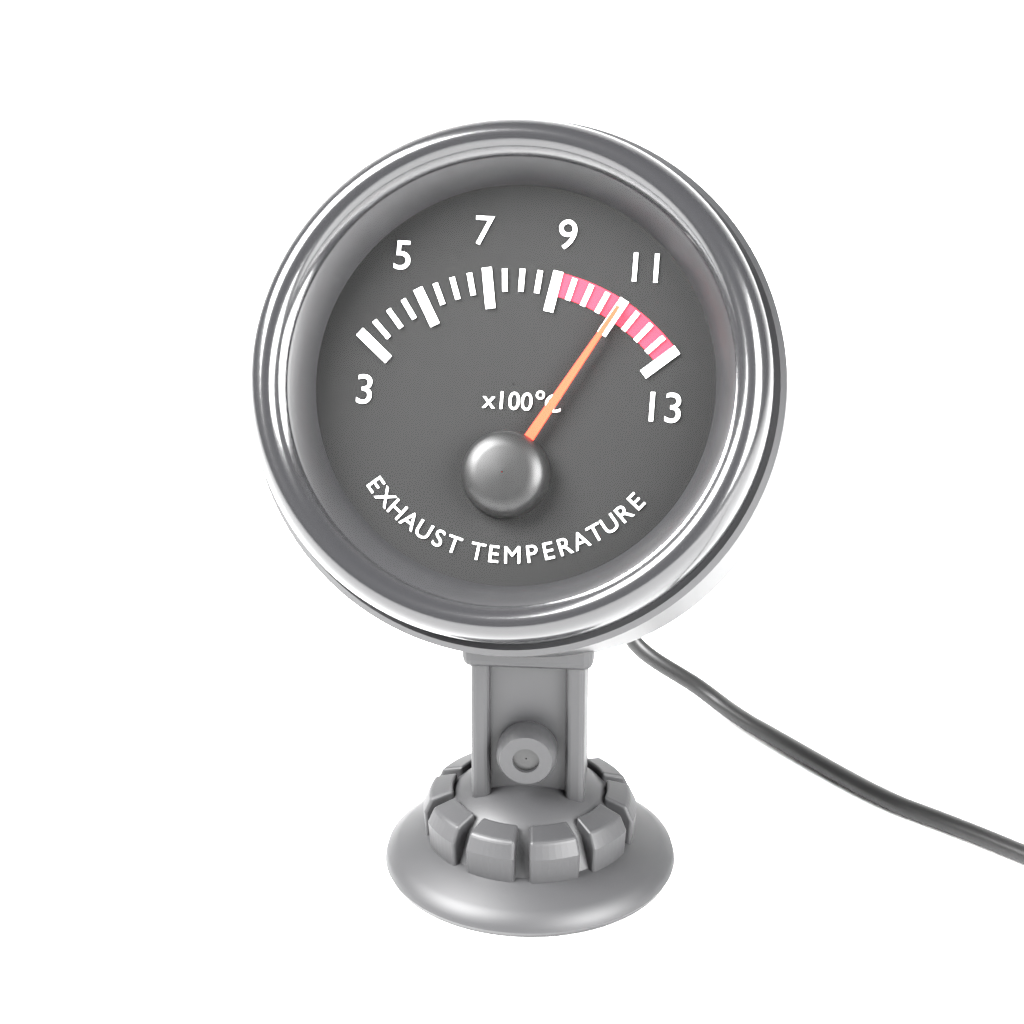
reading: 11.0 x100°C
